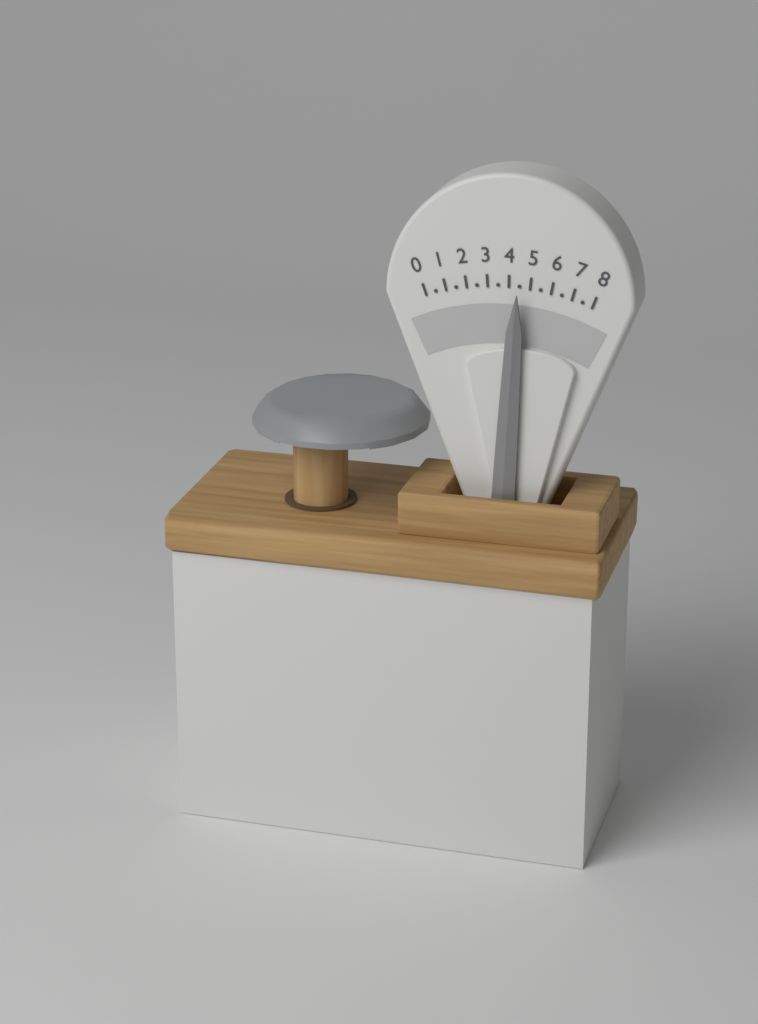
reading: 4.5 (no unit)
